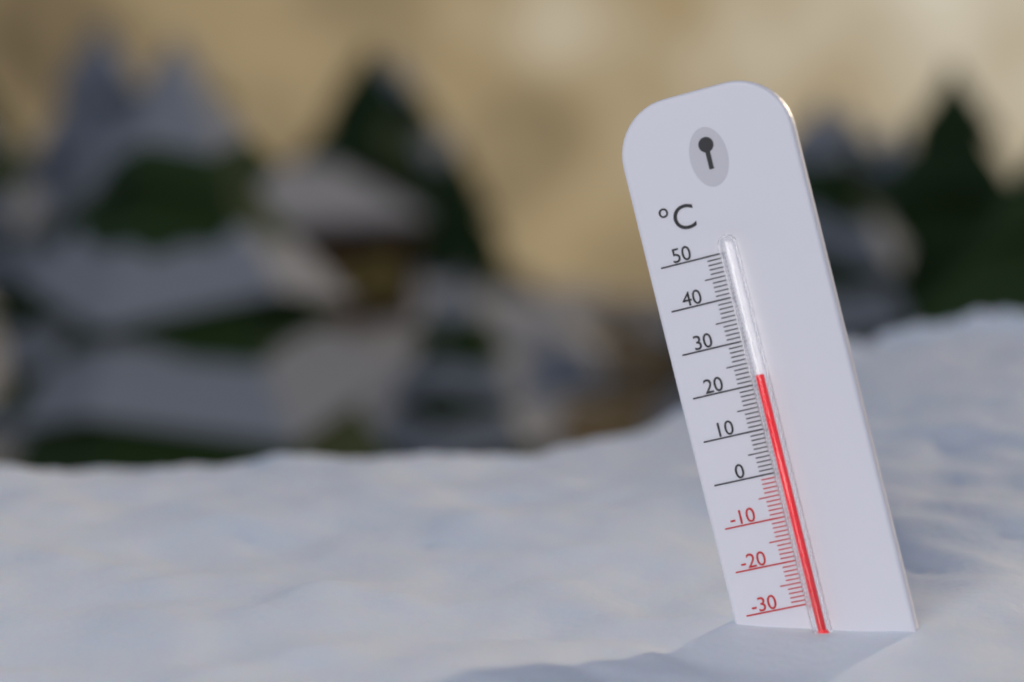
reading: 22 °C
